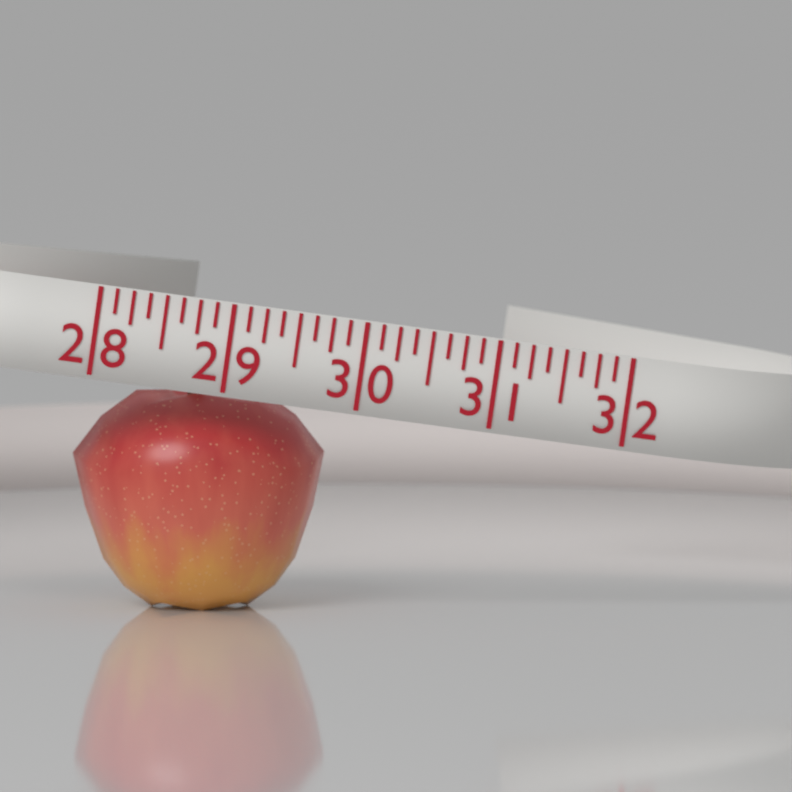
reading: 29.875 (no unit)
